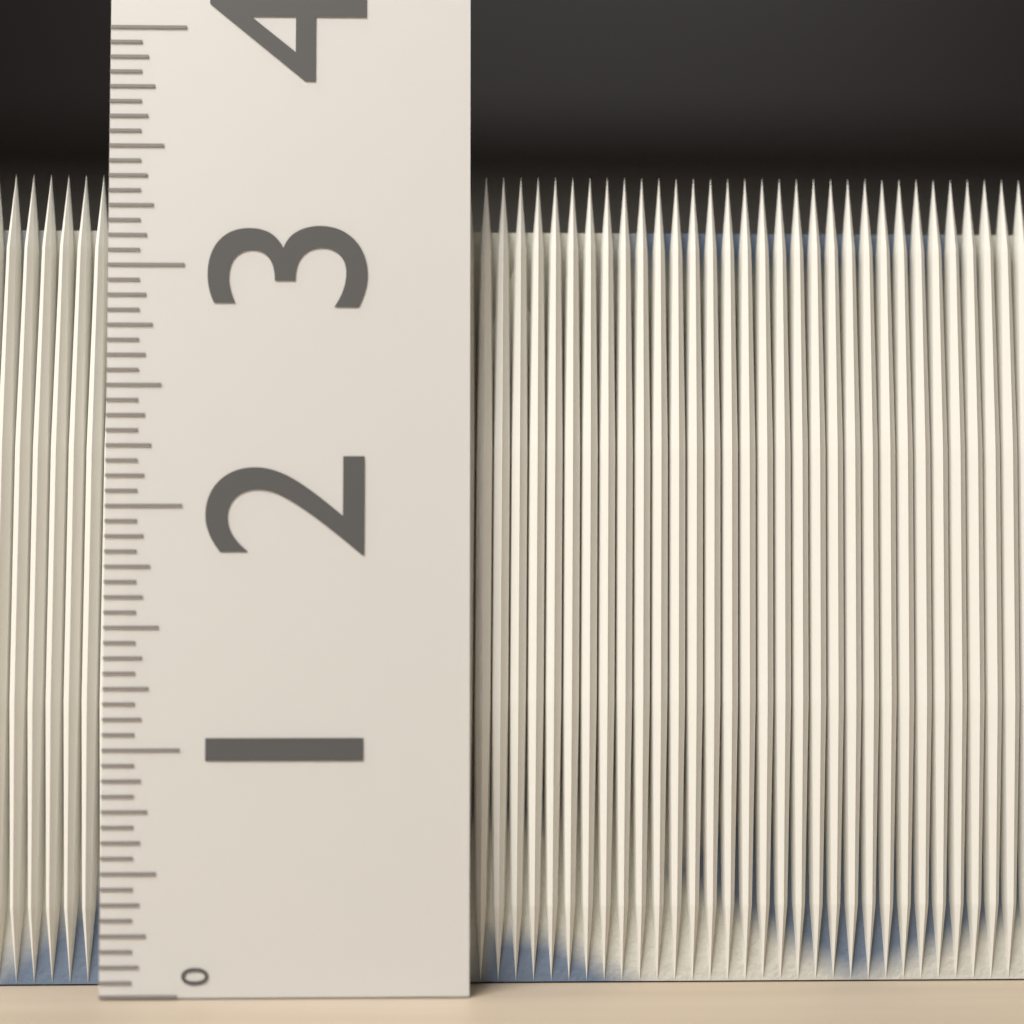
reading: 3.4375 (no unit)
